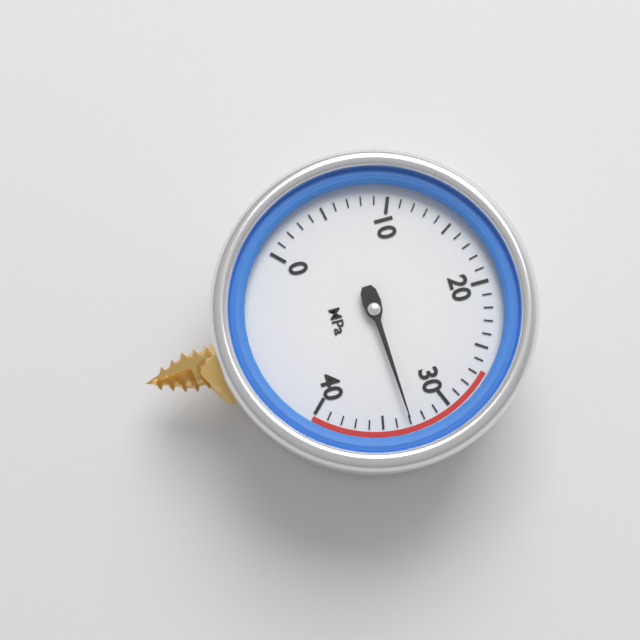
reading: 33 MPa
